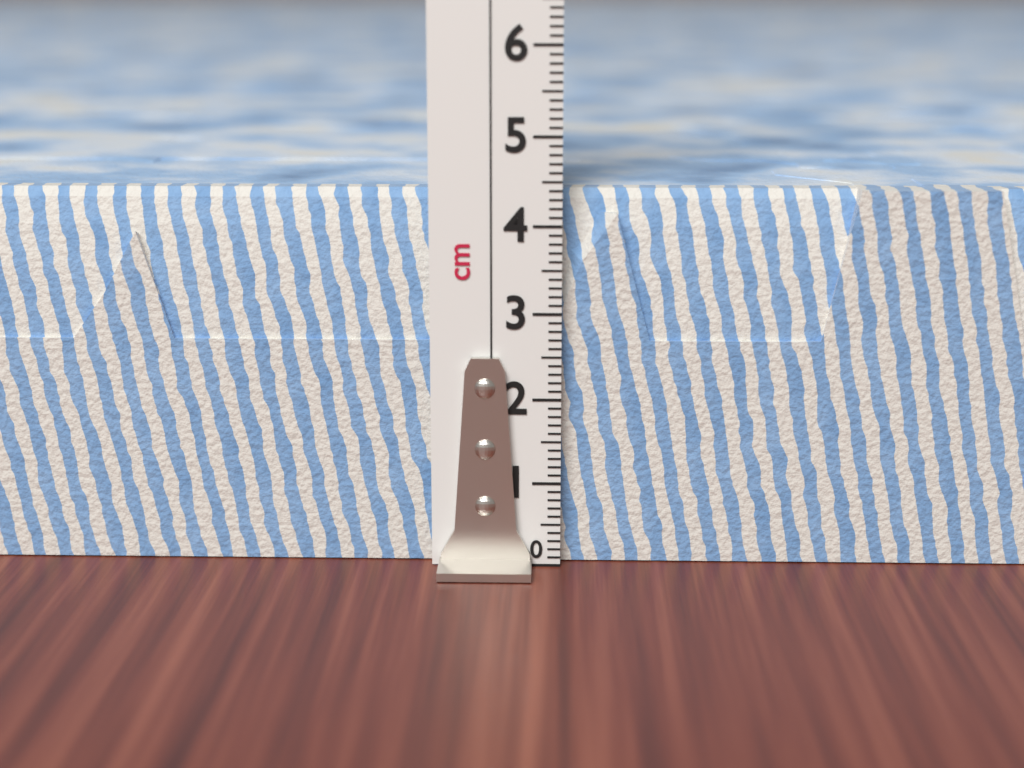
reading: 4.4 cm
